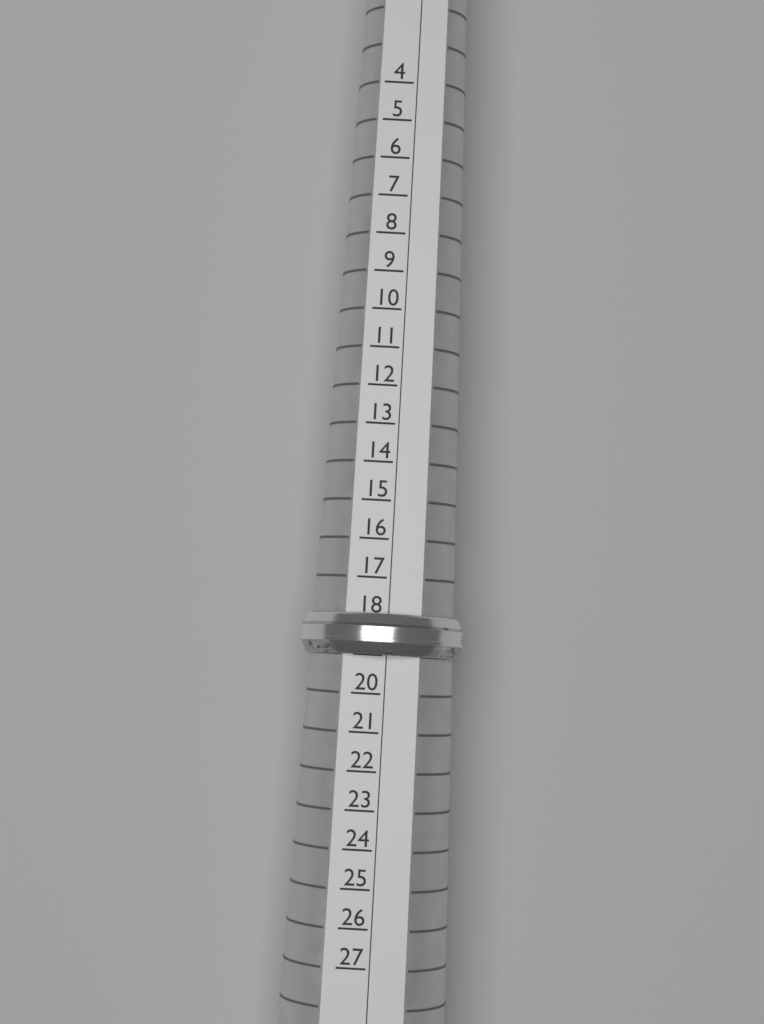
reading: 19 (no unit)
